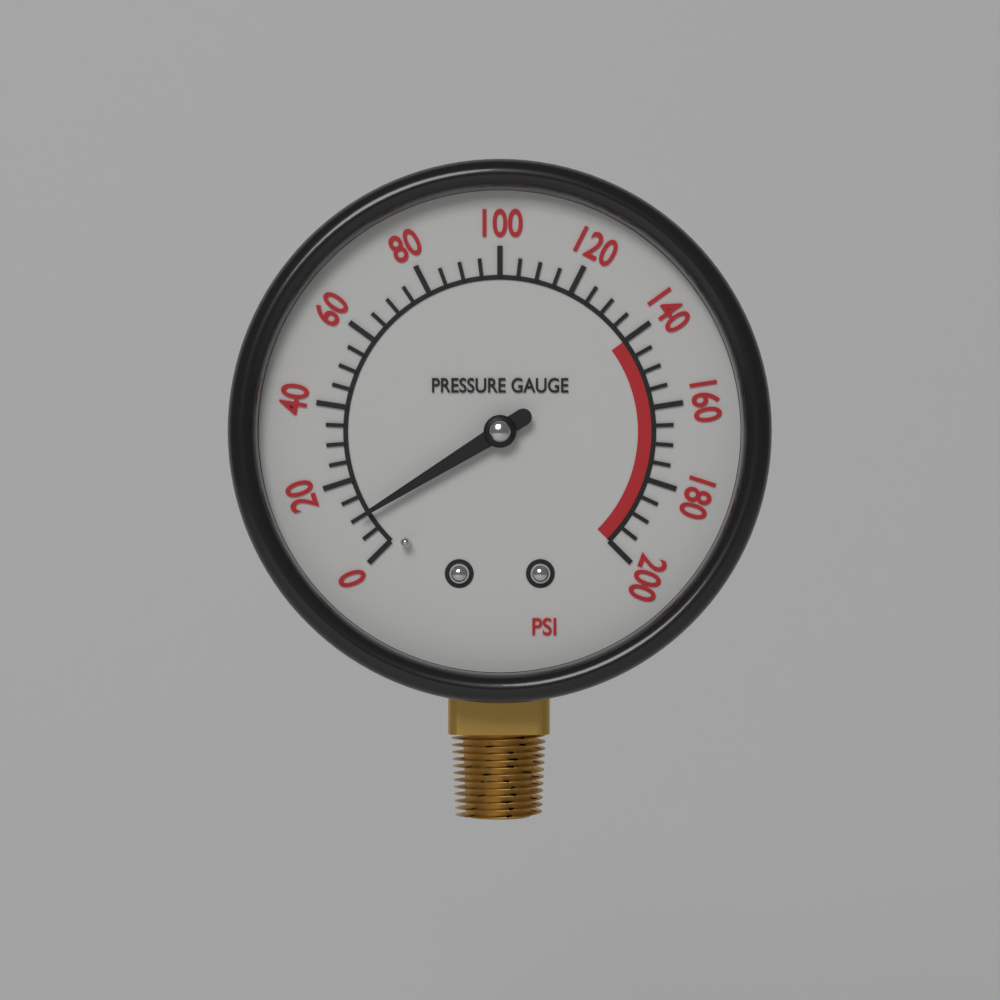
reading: 10 psi
